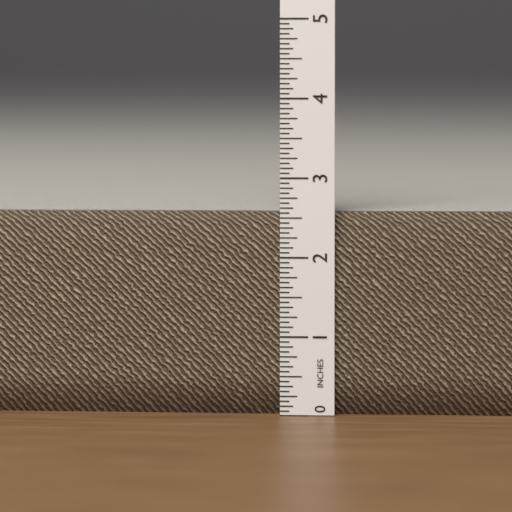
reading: 2.5625 in
